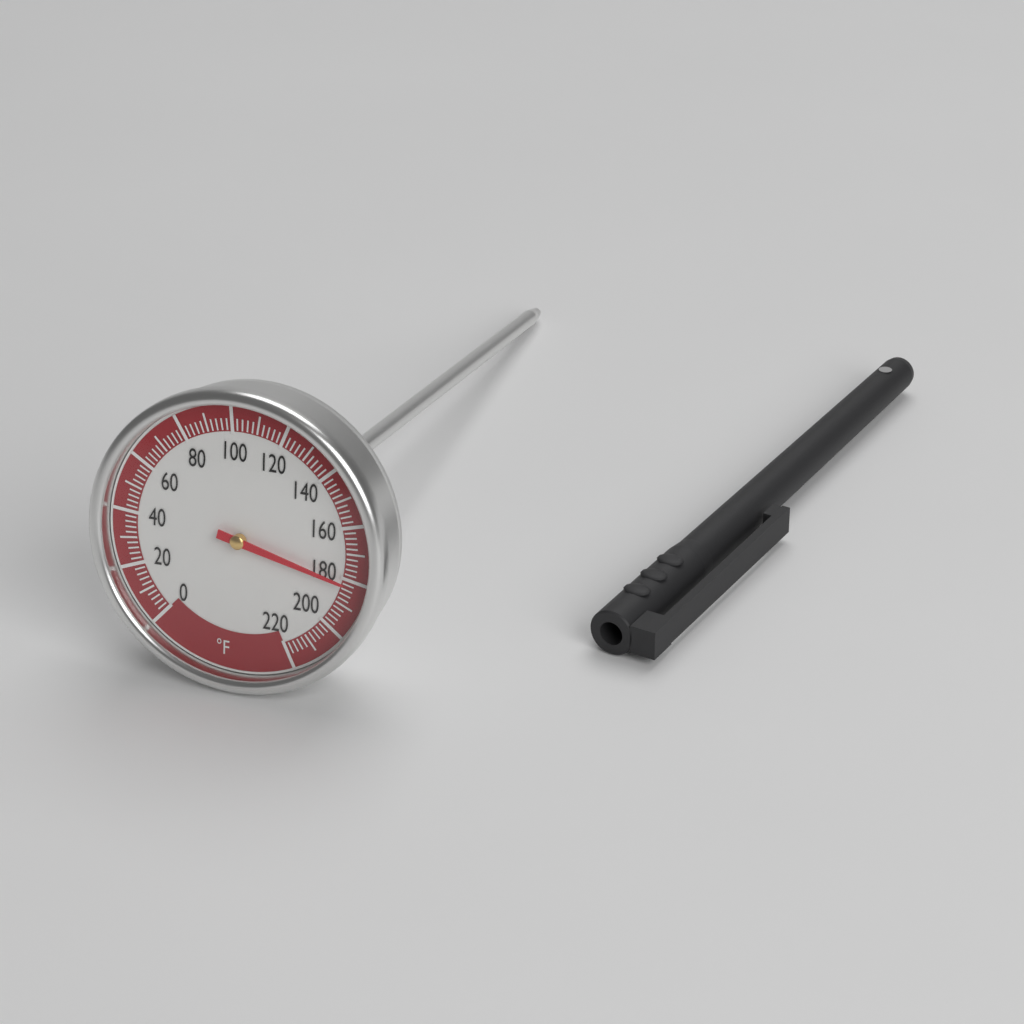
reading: 182 °F
